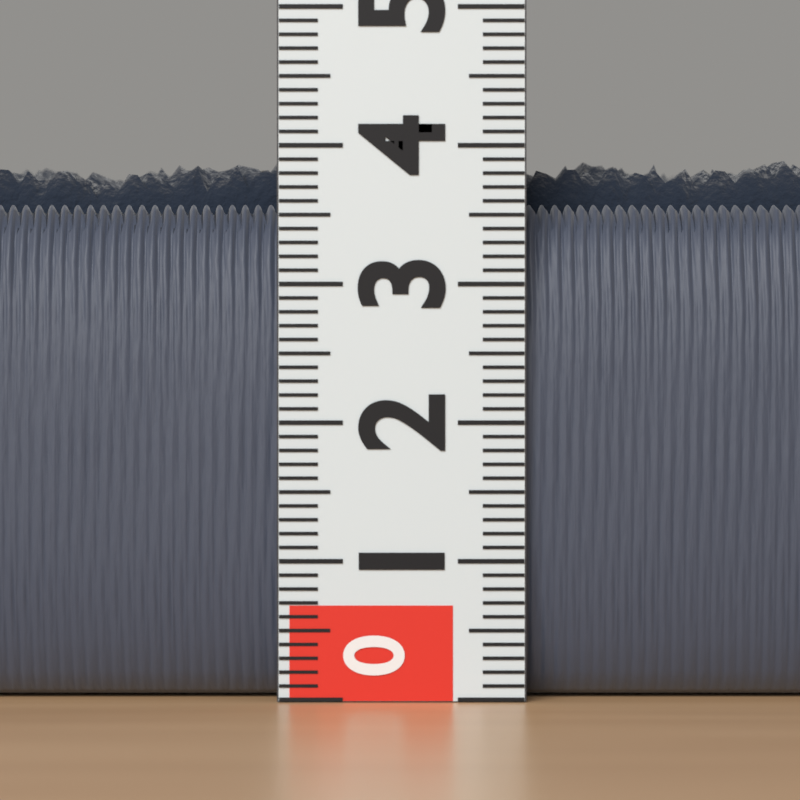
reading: 4.0 (no unit)
